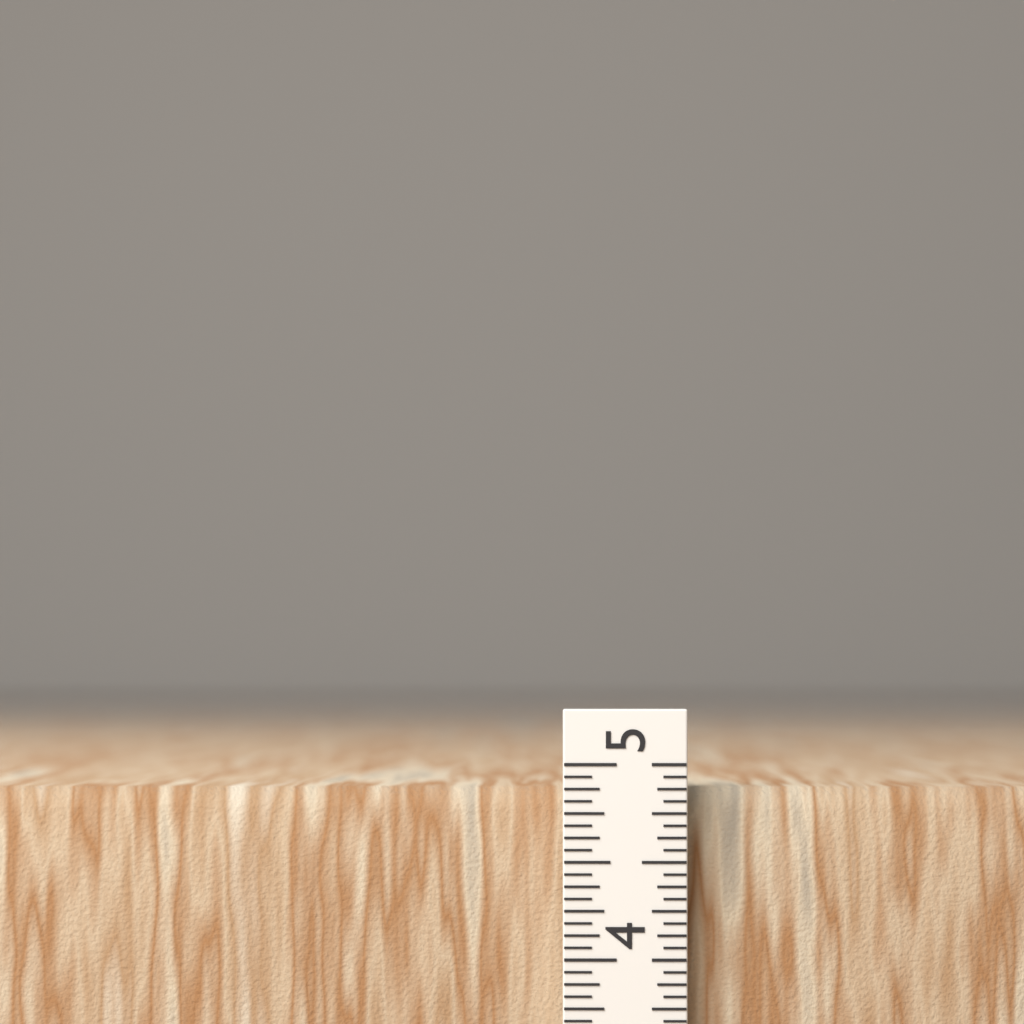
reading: 4.8750 in
